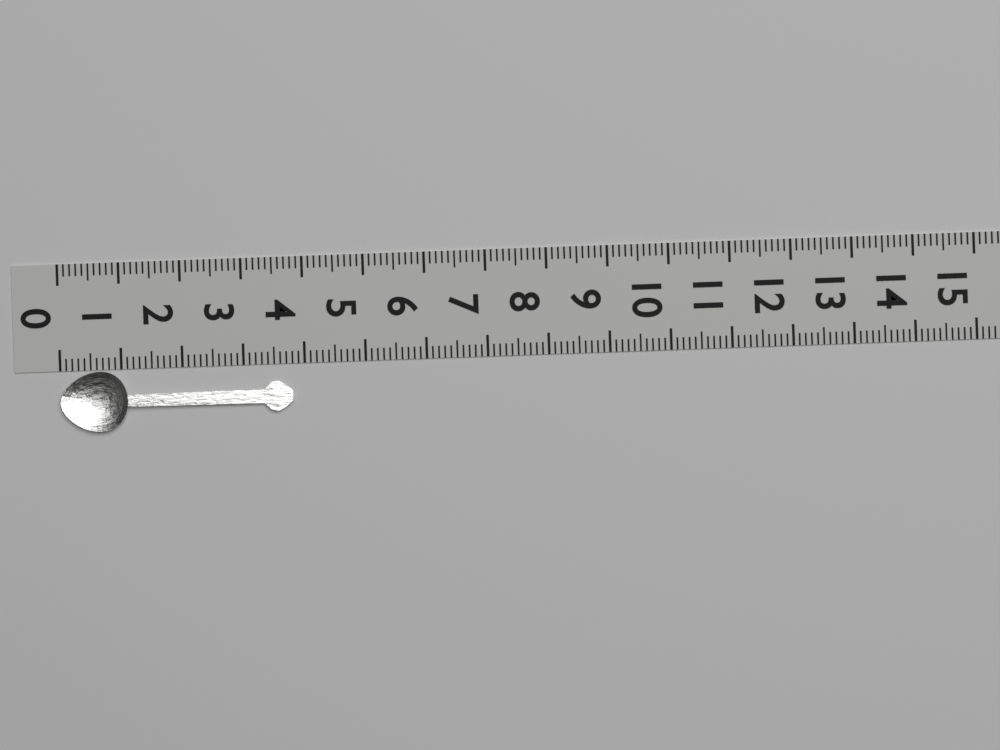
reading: 3.8 (no unit)
